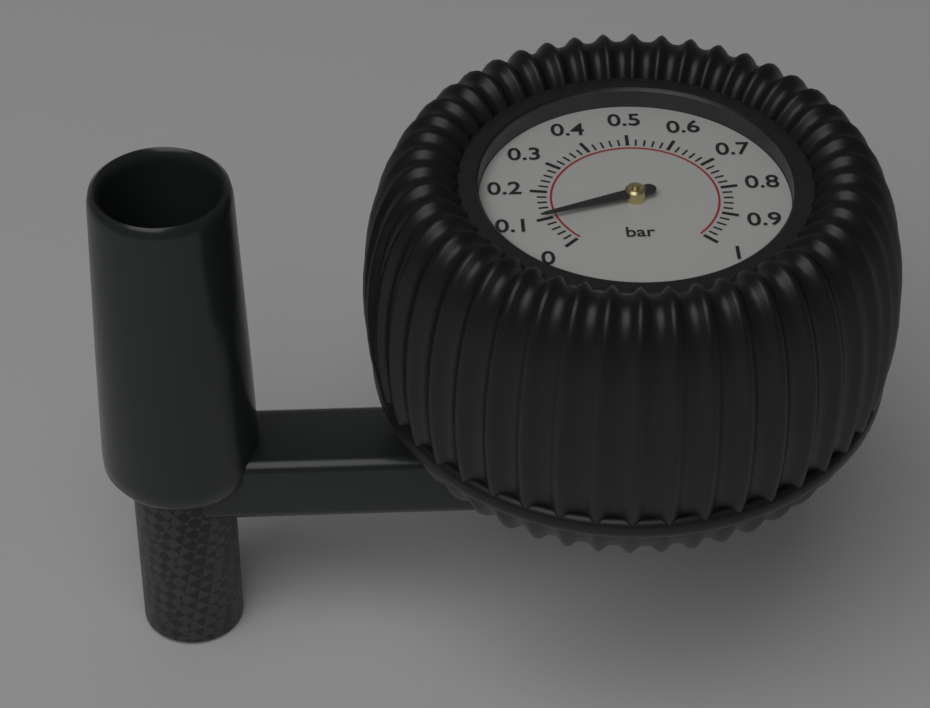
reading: 0.10 bar
